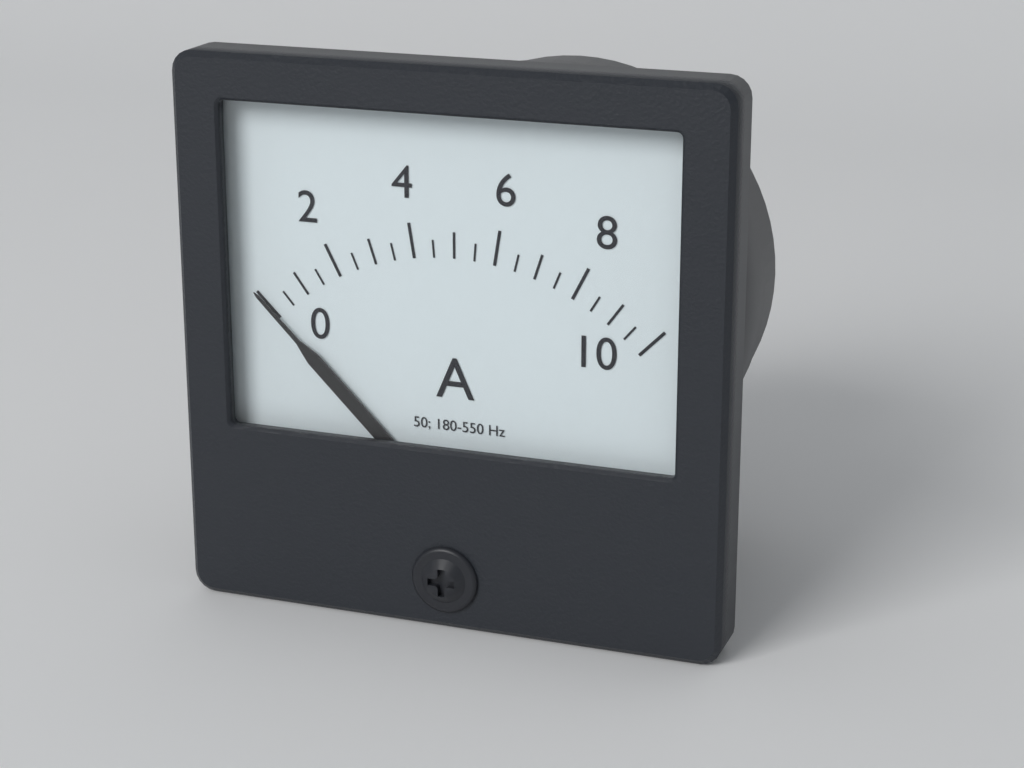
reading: 0.0 A
